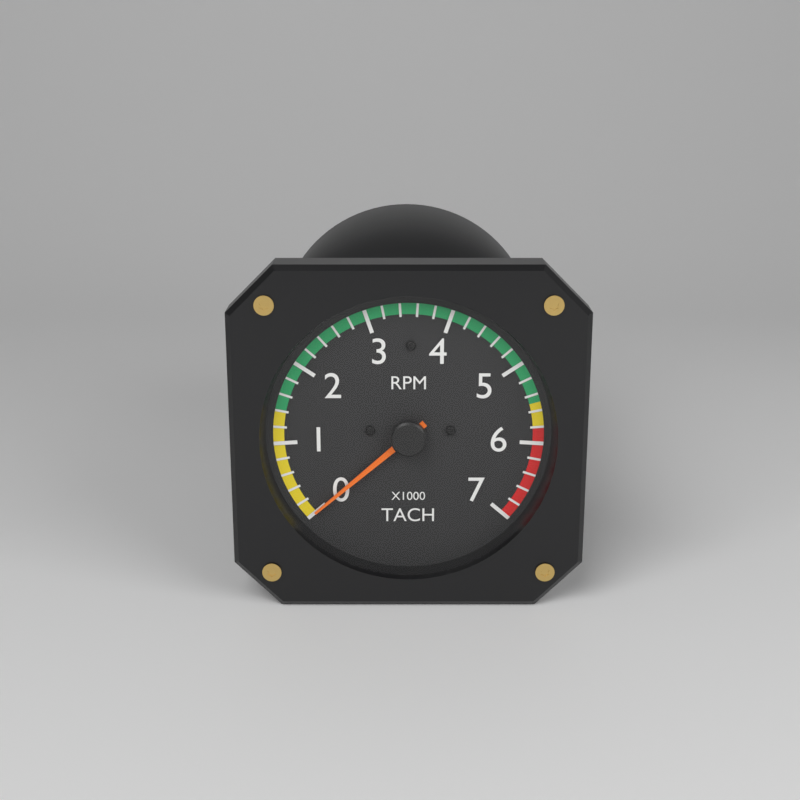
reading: 0 RPM
